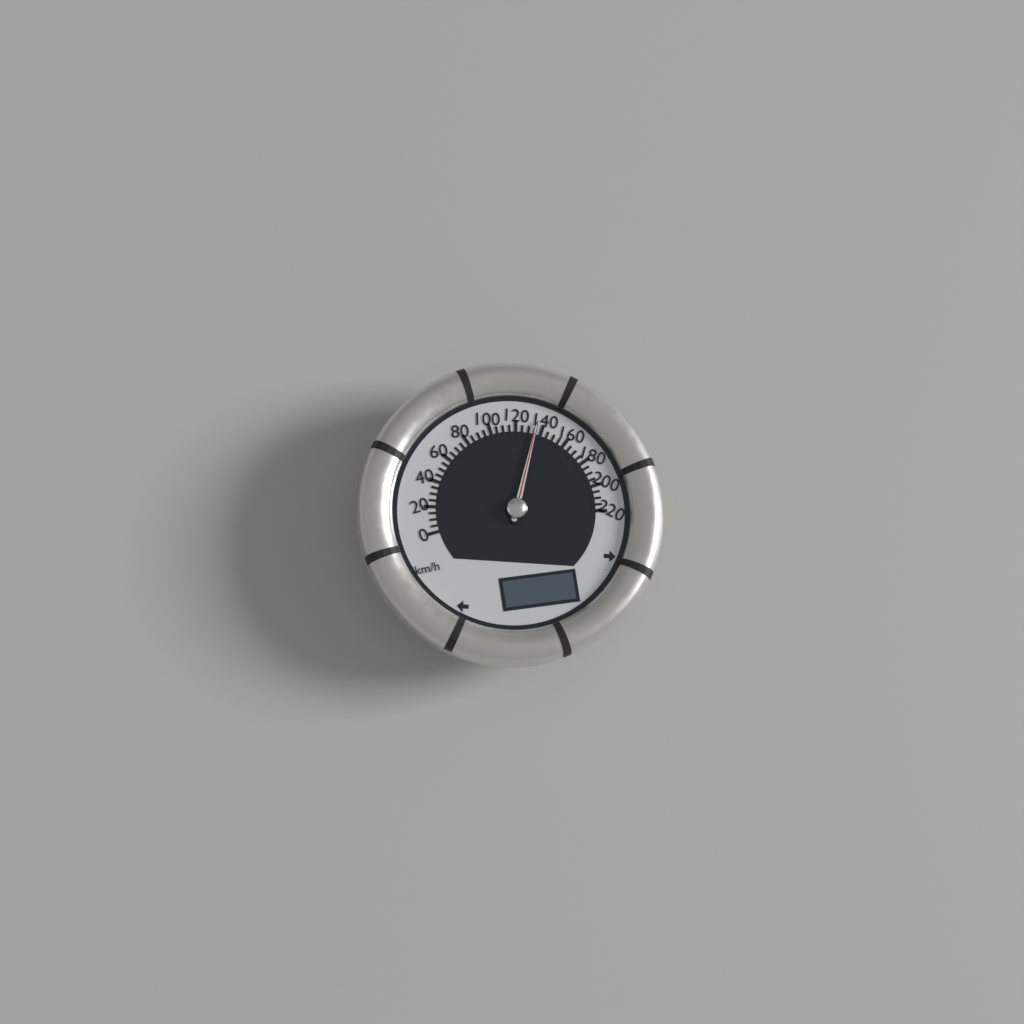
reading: 135 km/h
